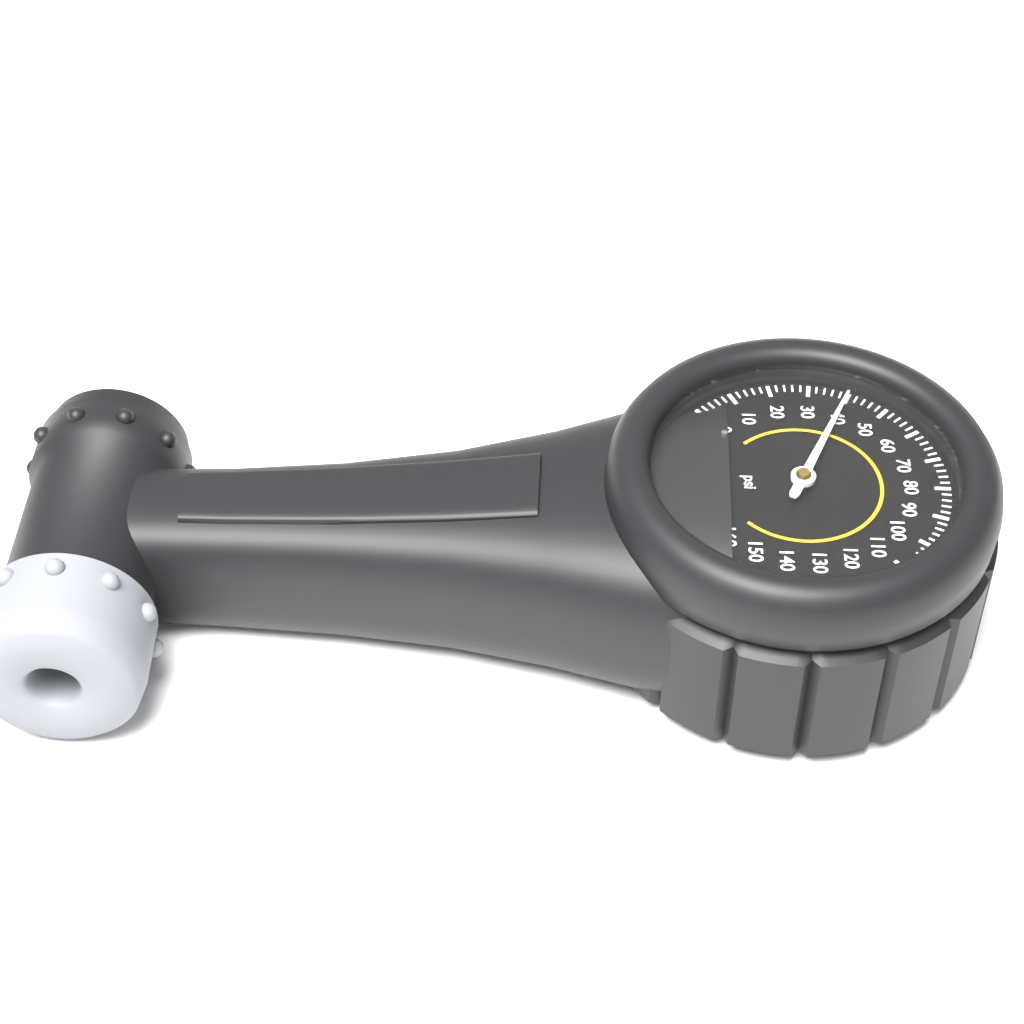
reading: 40 psi
